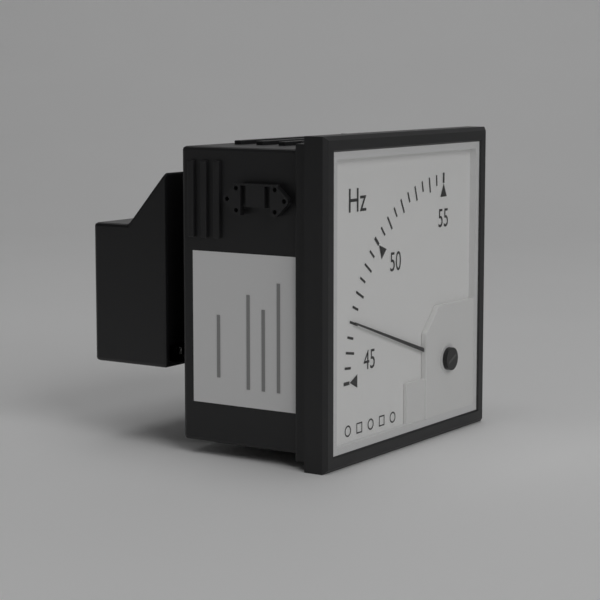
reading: 47.0 Hz
